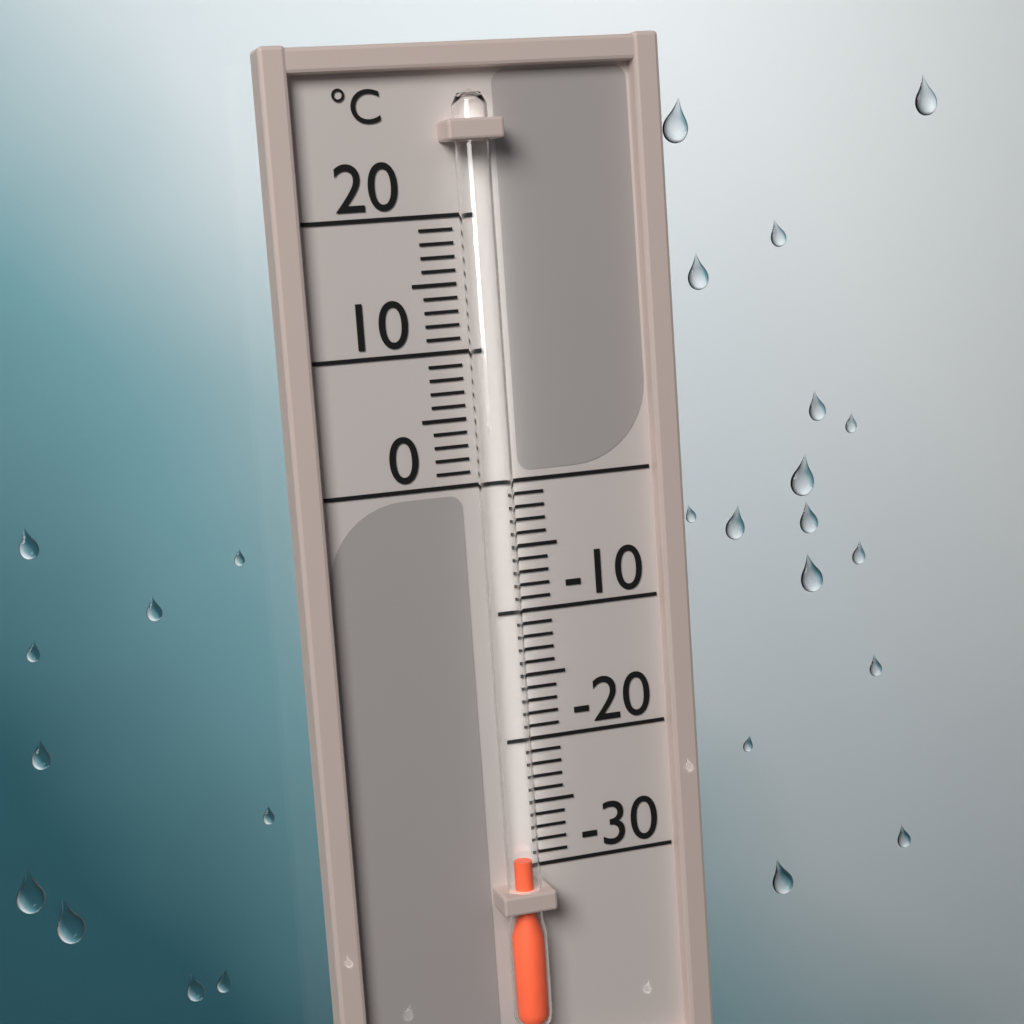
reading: -29 °C
